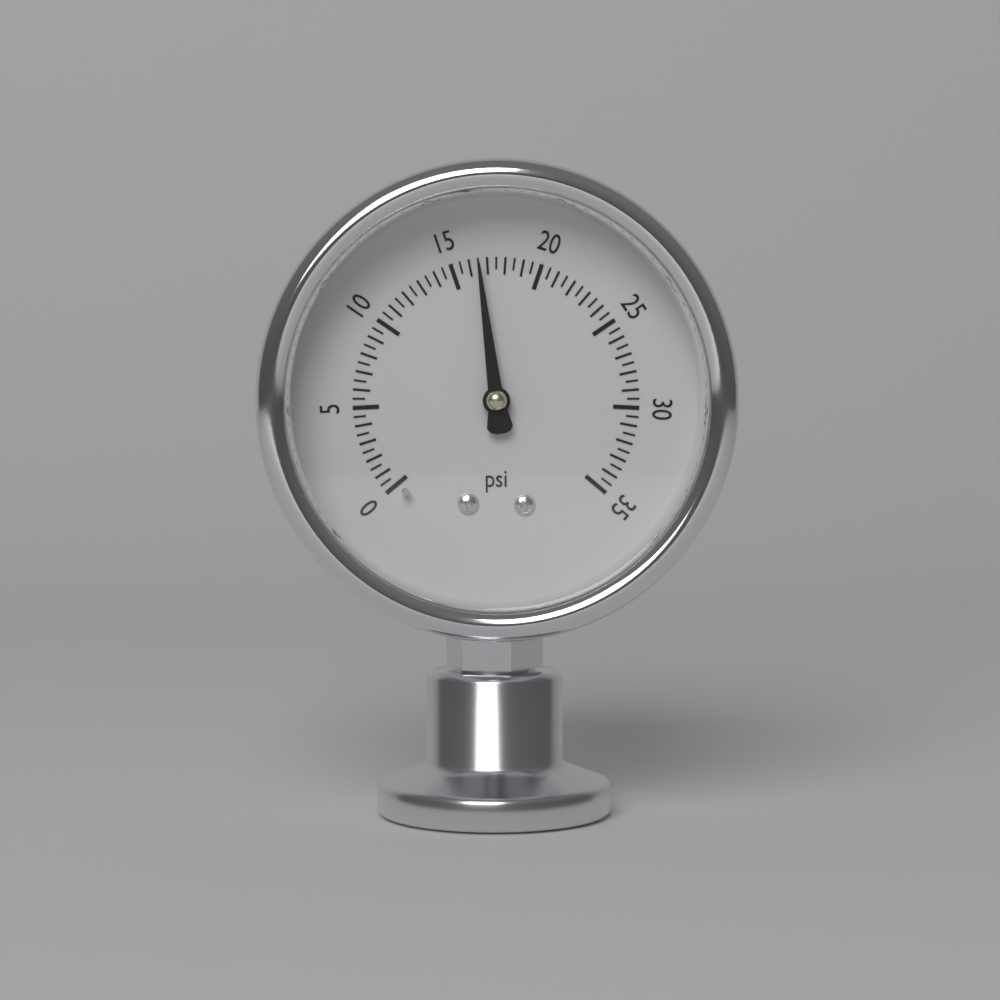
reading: 16.5 psi
